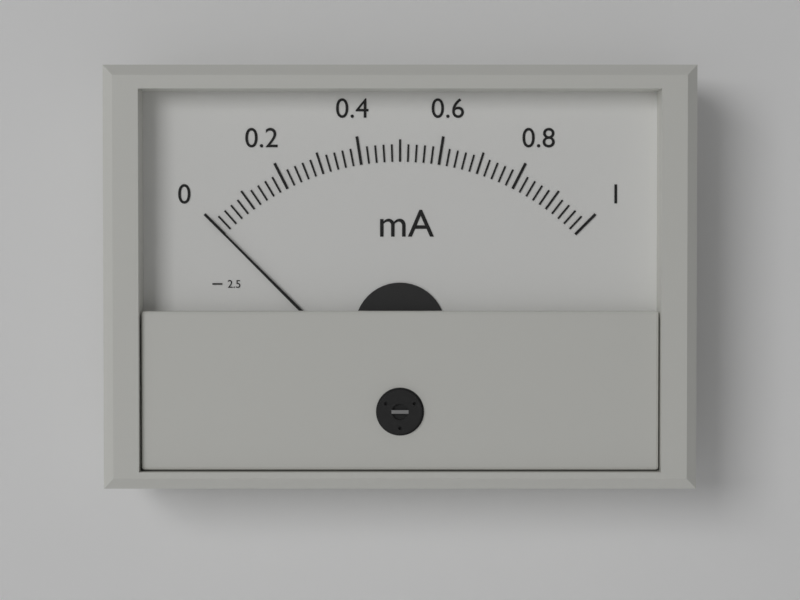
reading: 0.00 mA
